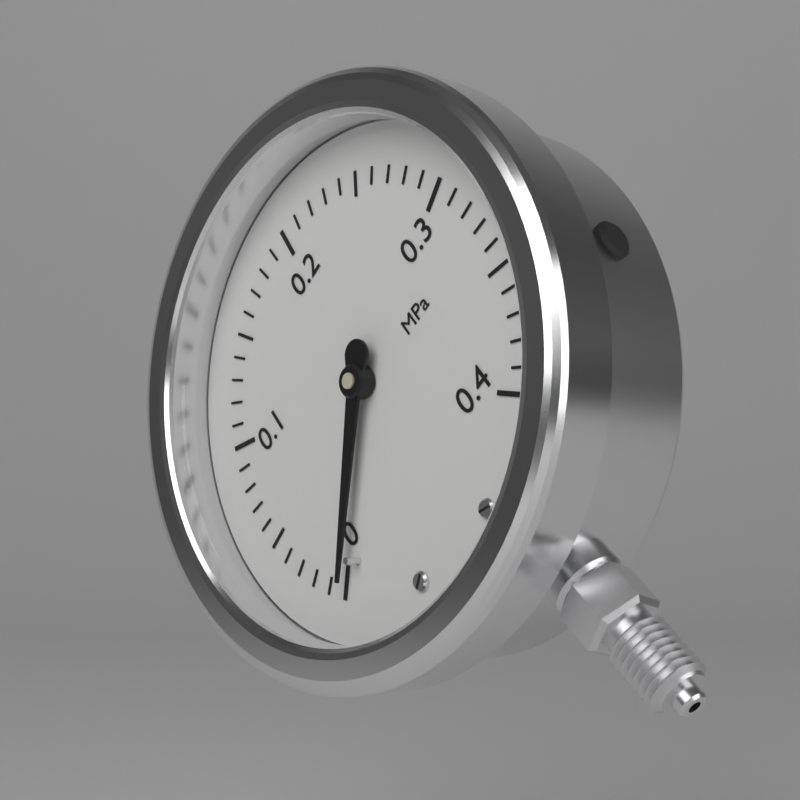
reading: 0.00 MPa
